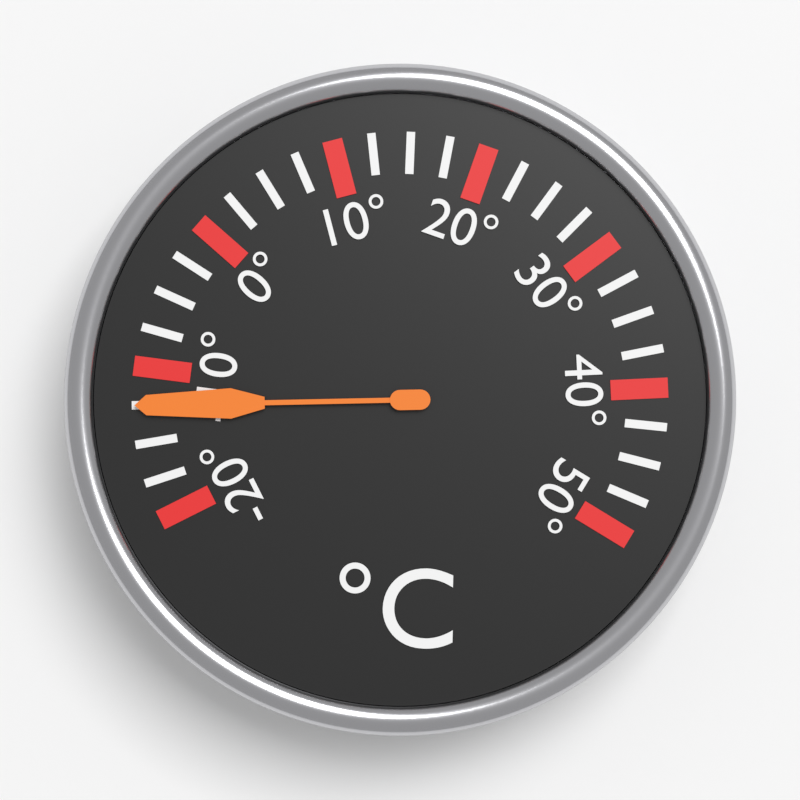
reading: -12.5 °C
